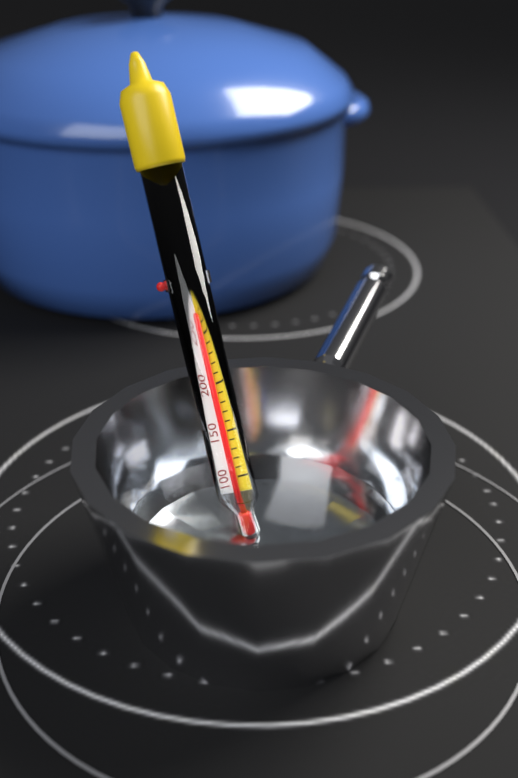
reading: 270 °F
